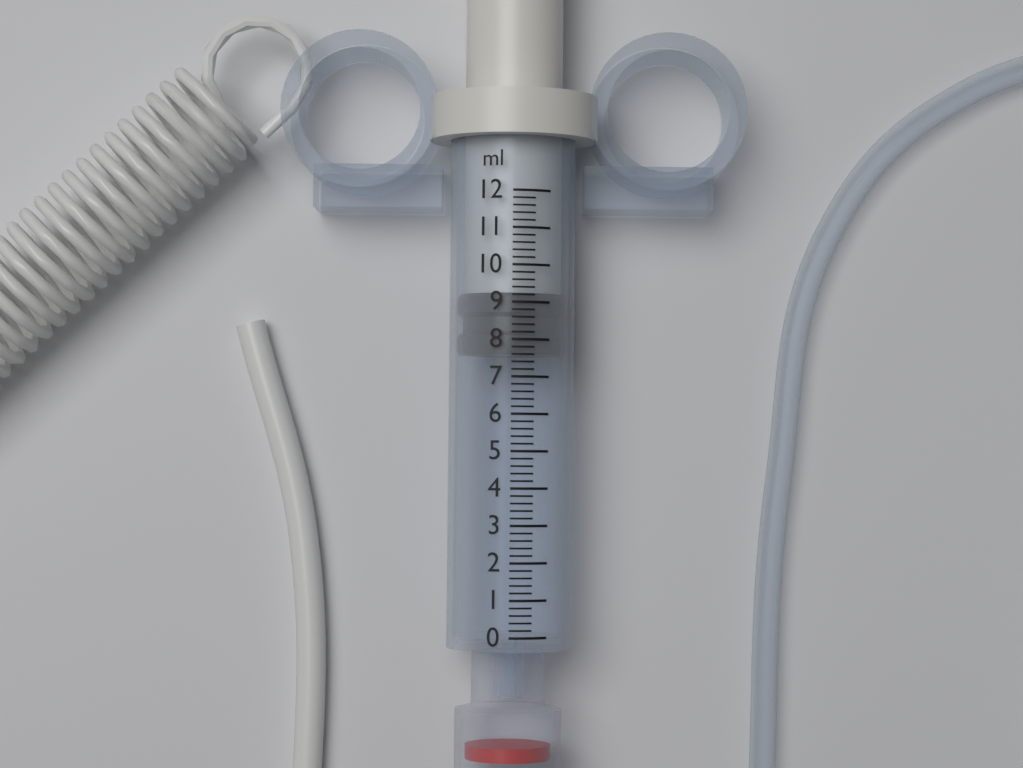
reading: 7.6 ml
